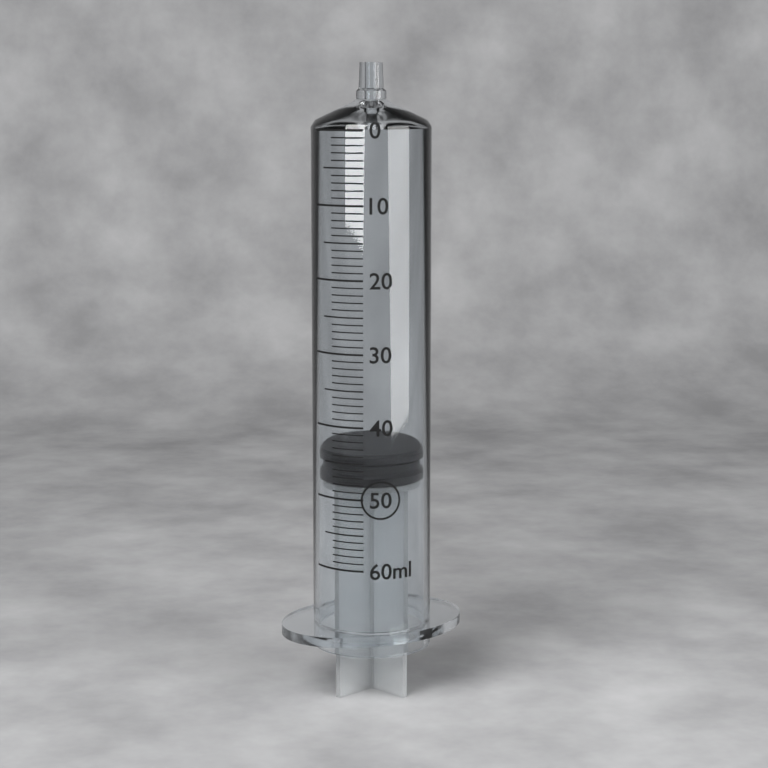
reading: 44 ml
